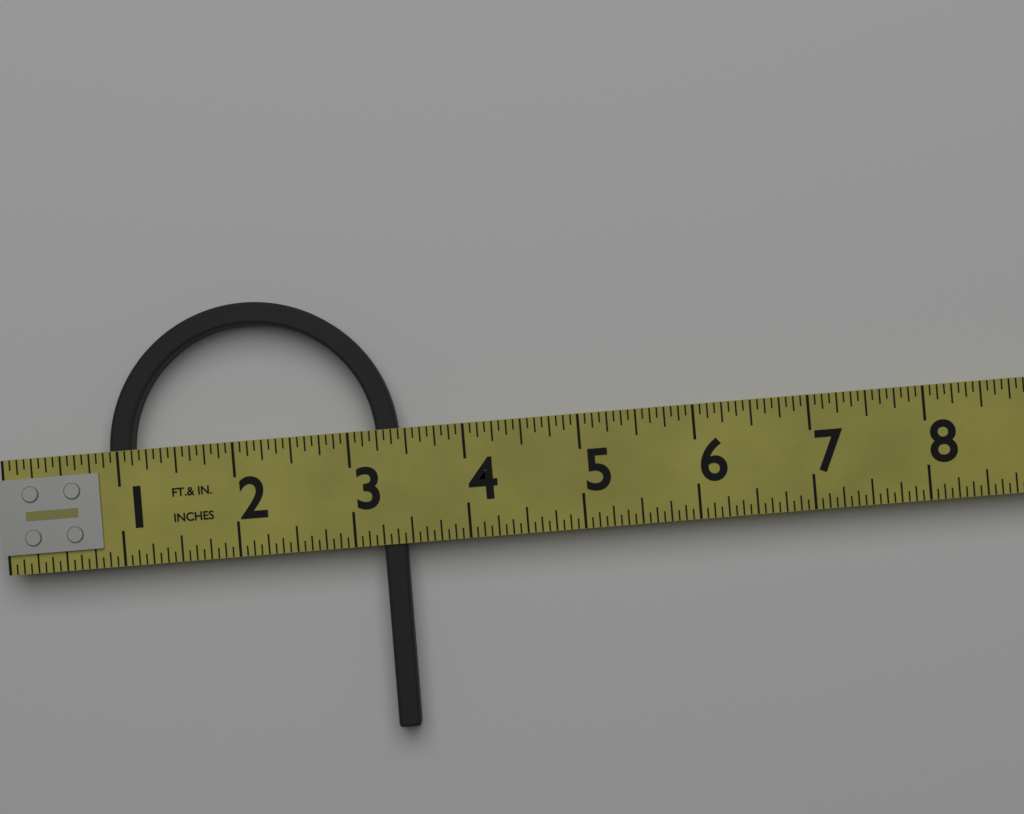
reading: 3.4375 in
